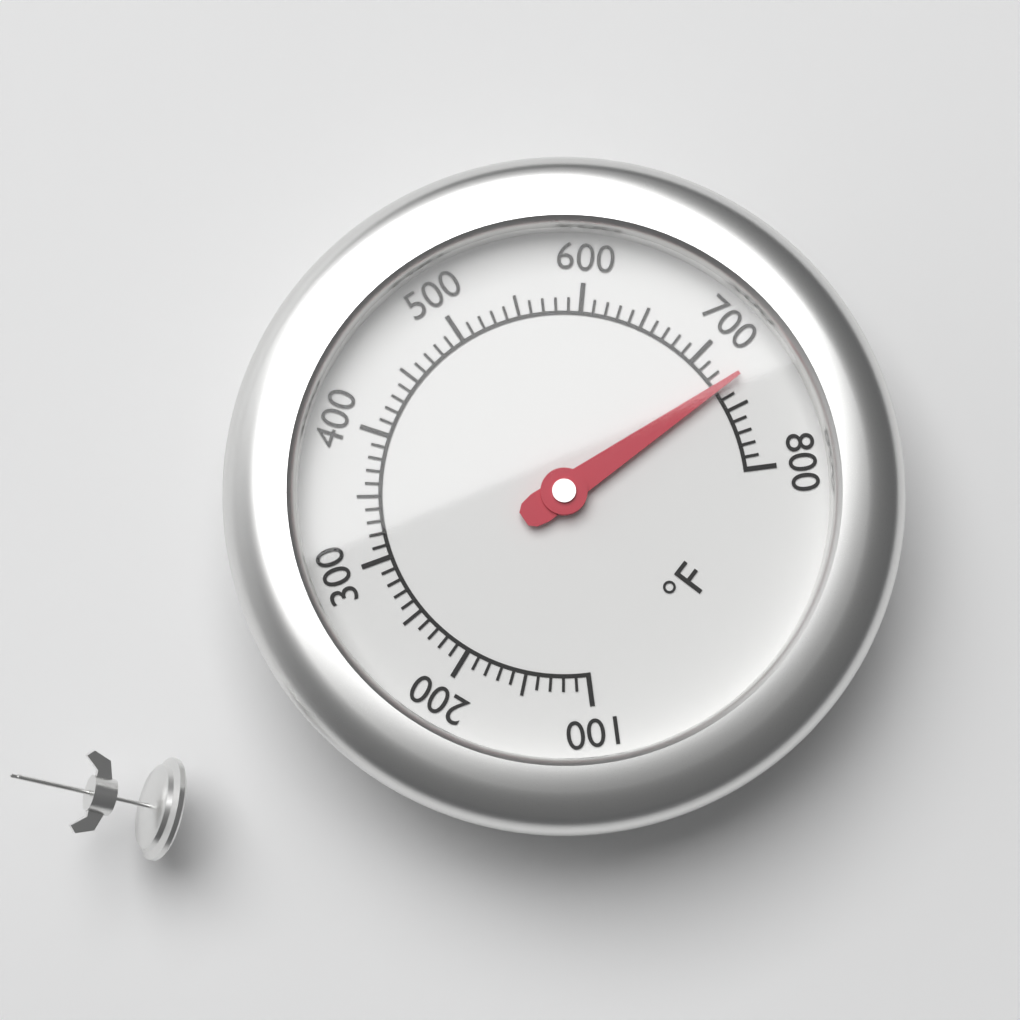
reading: 730 °F
